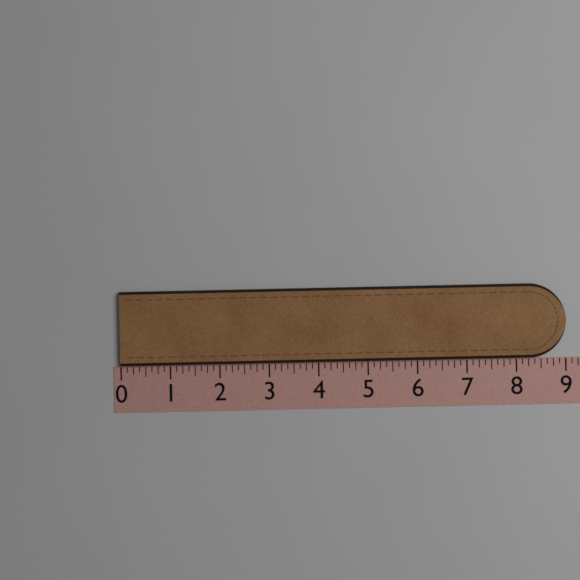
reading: 9.000 (no unit)
